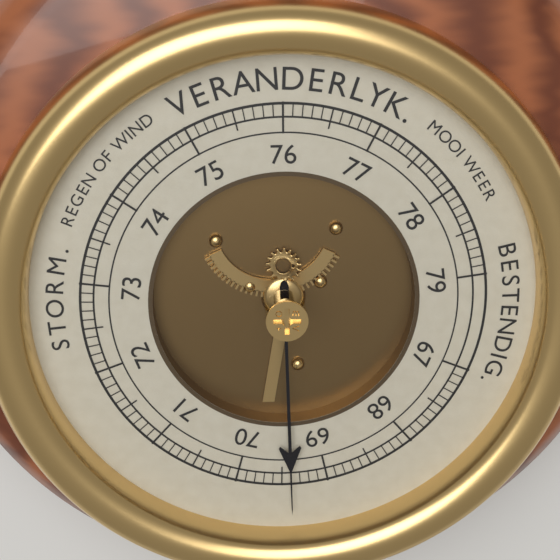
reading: 69.4 (no unit)
